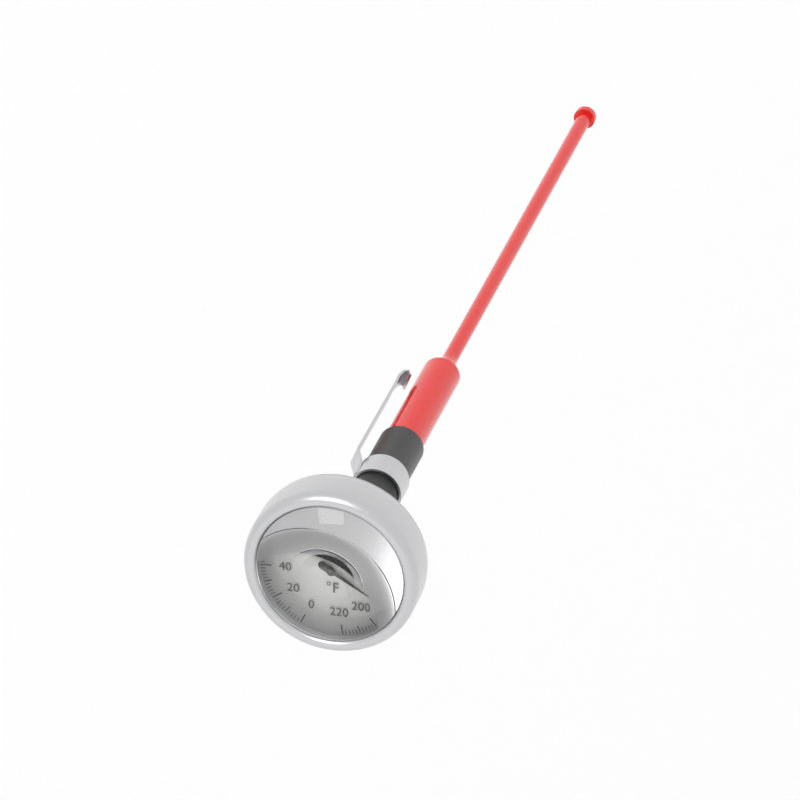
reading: 186 °F
